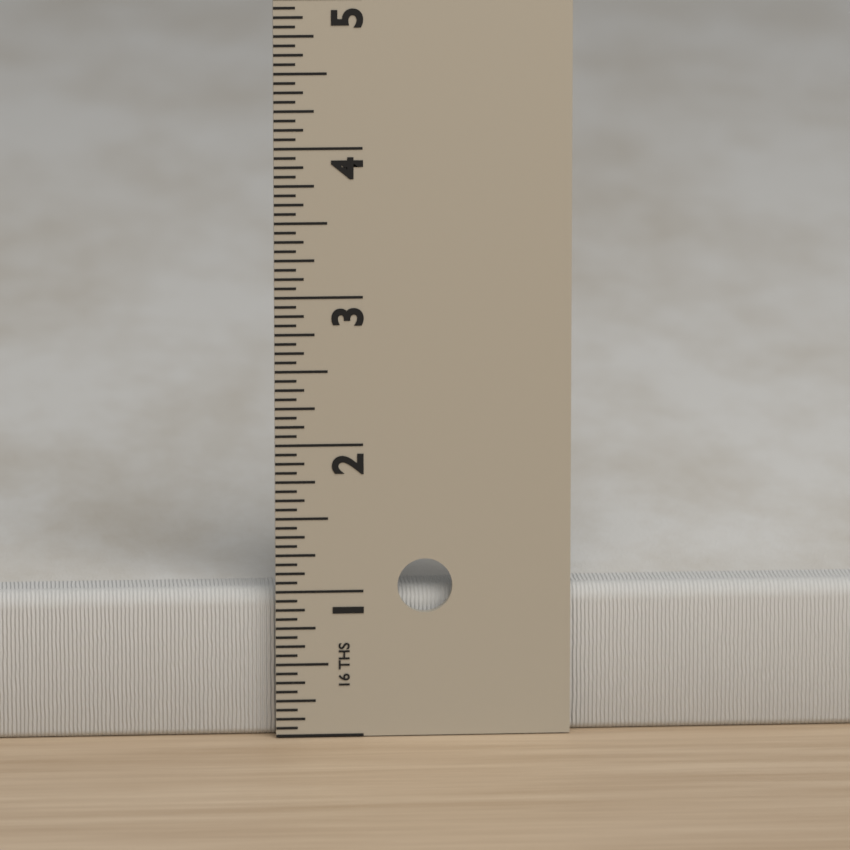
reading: 1.0000 in
